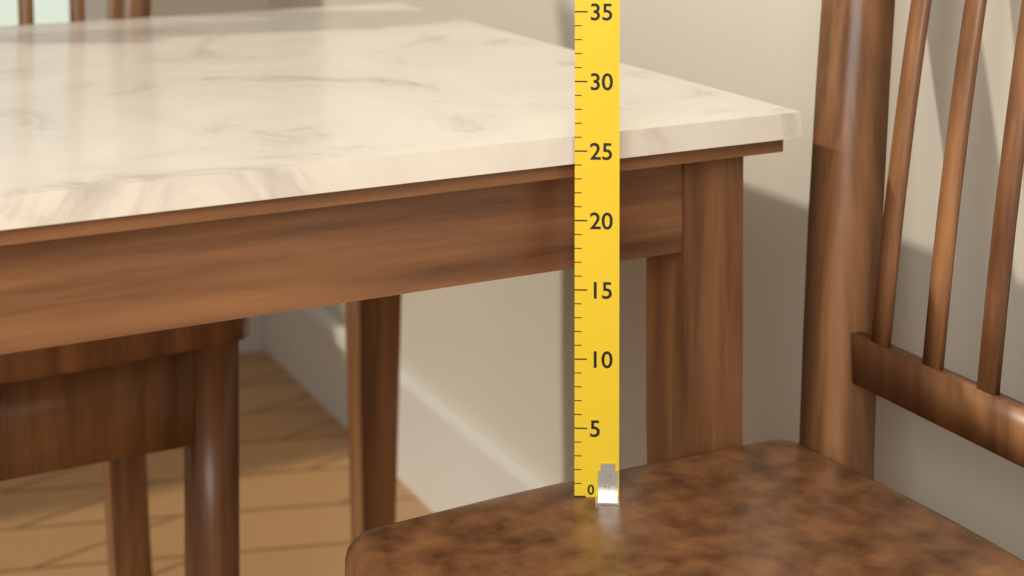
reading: 26 (no unit)
